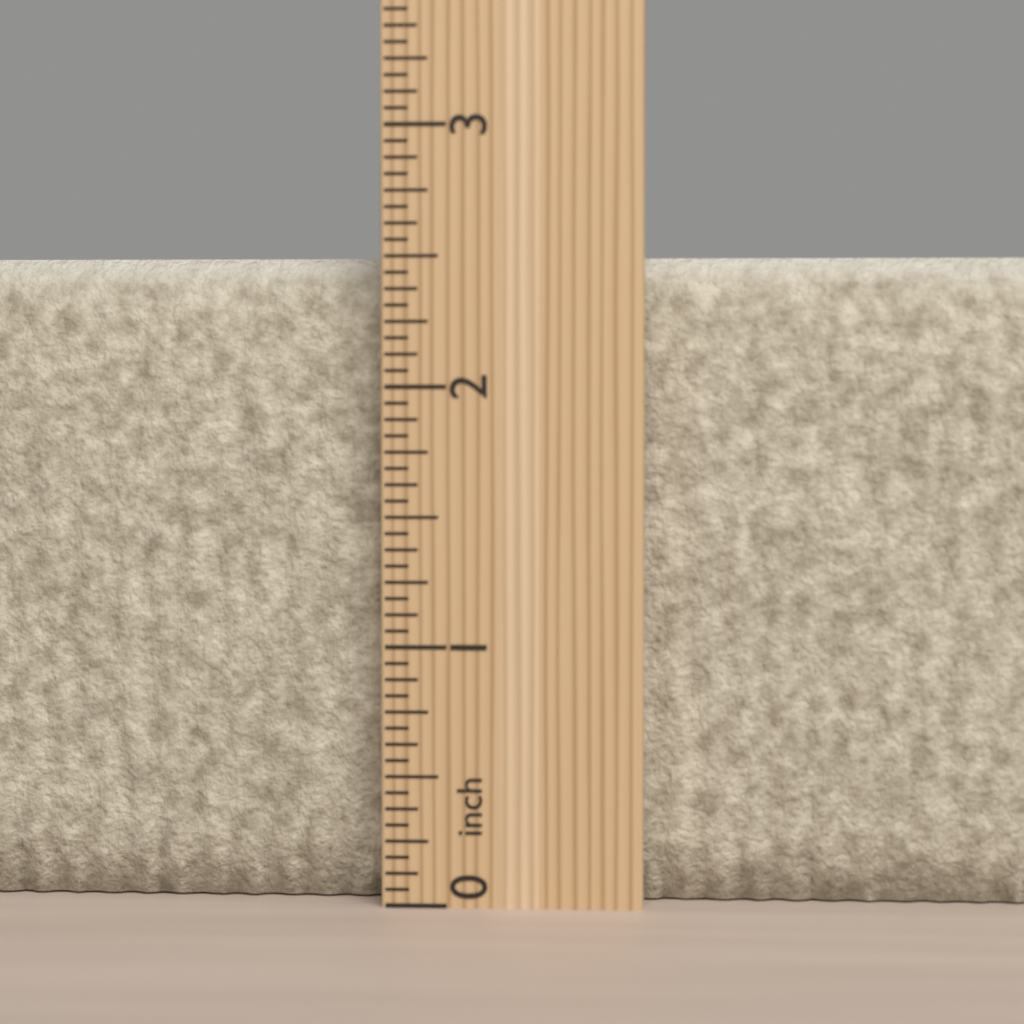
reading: 2.5000 inch
